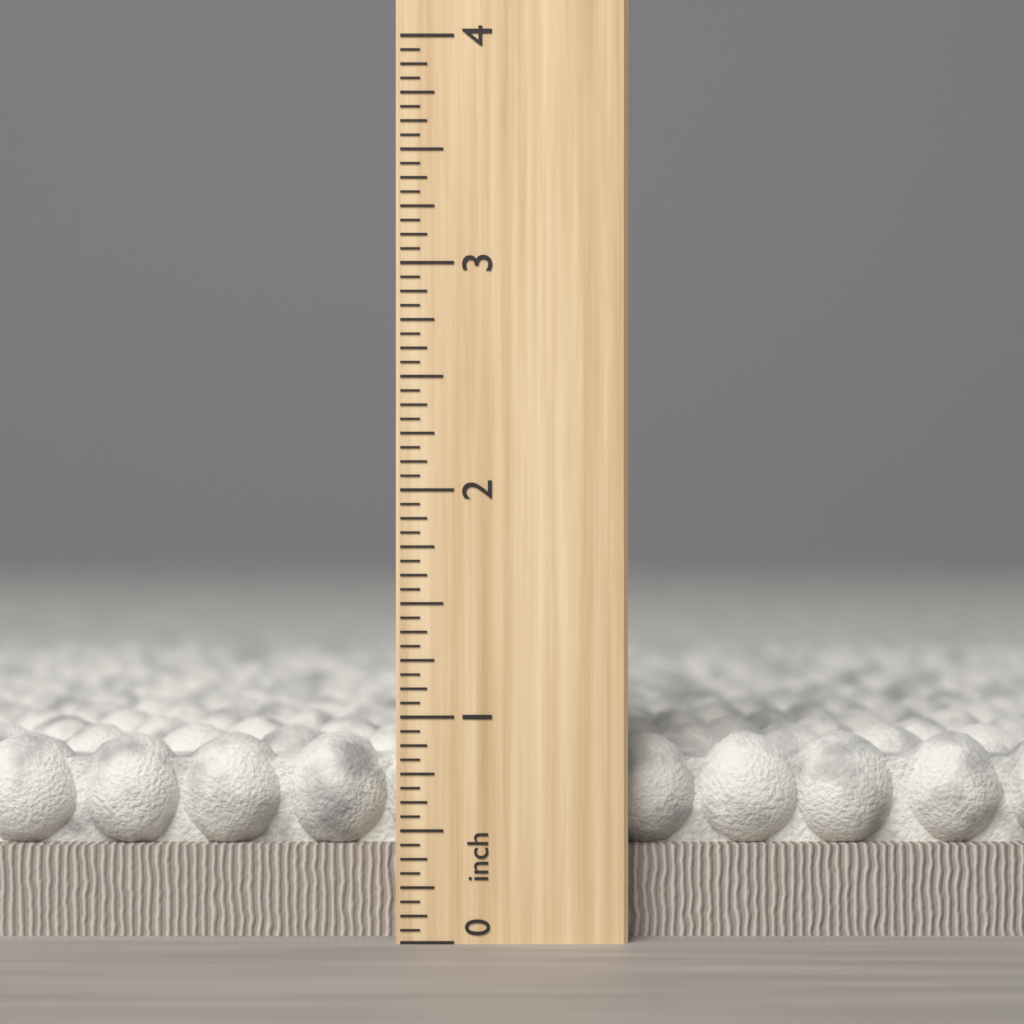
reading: 0.9000 inch
